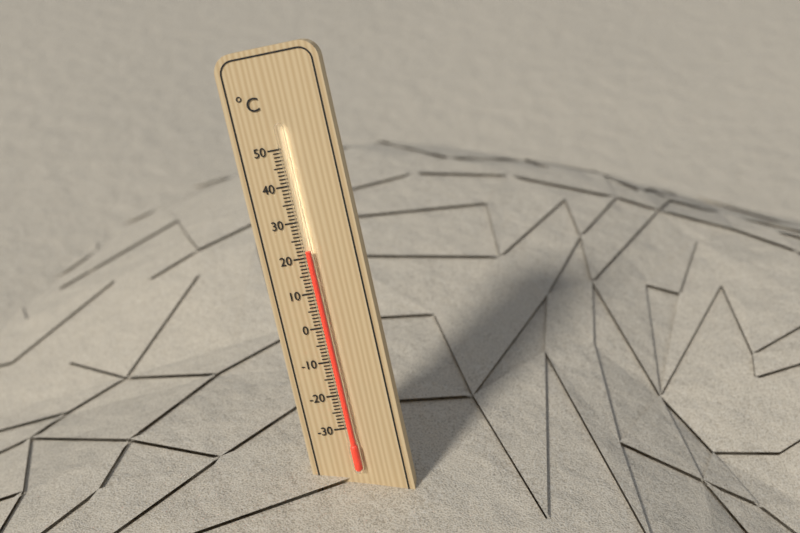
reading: 22 °C
